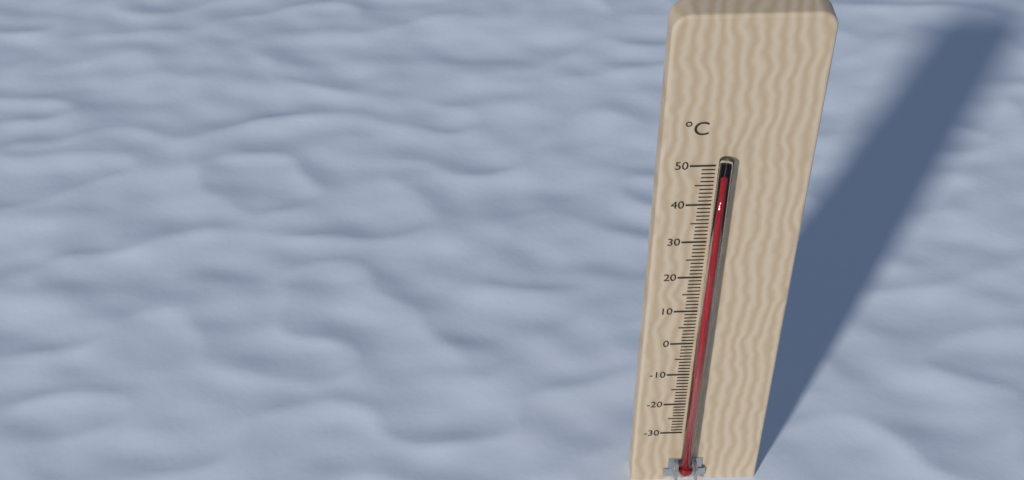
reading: 48 °C
